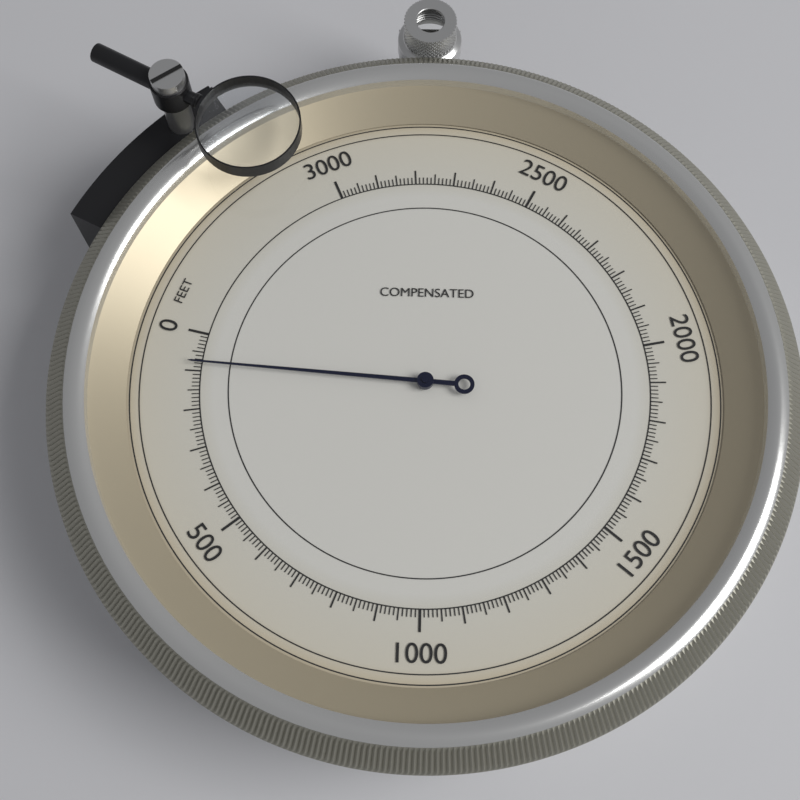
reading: 80 feet
